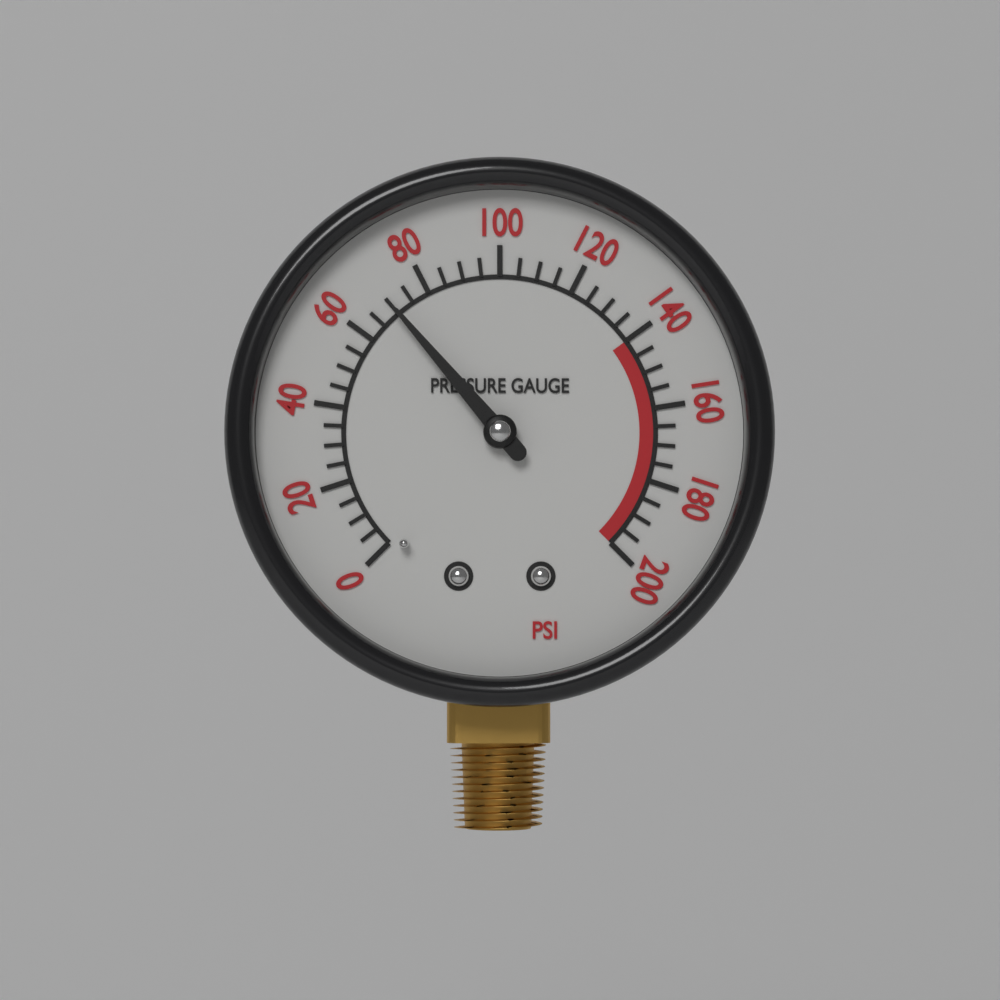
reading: 70 psi
